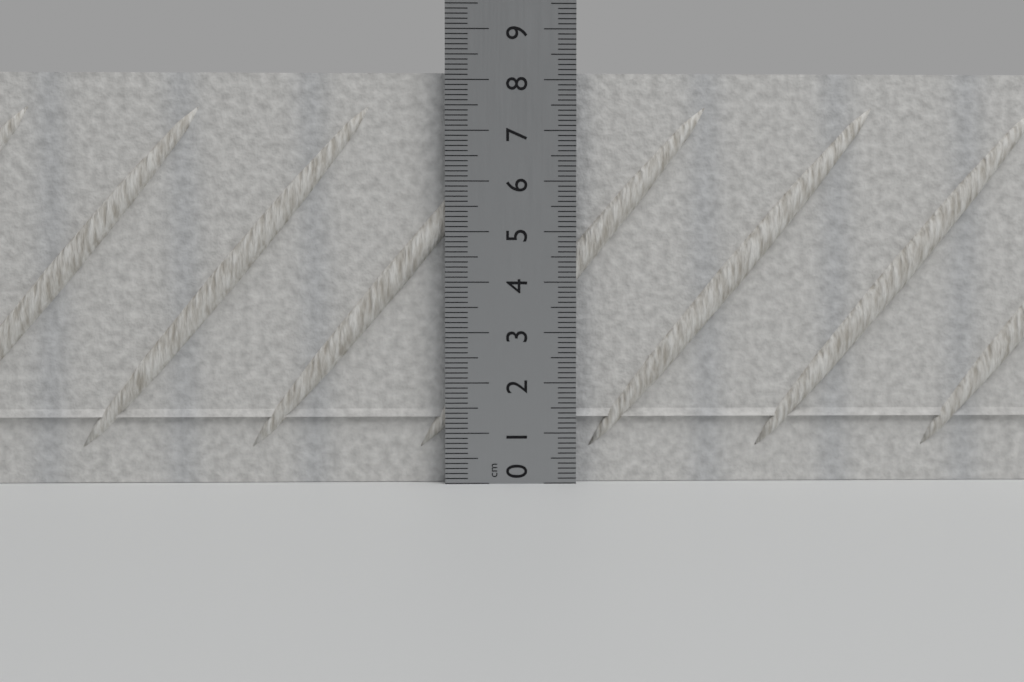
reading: 8.2 cm
